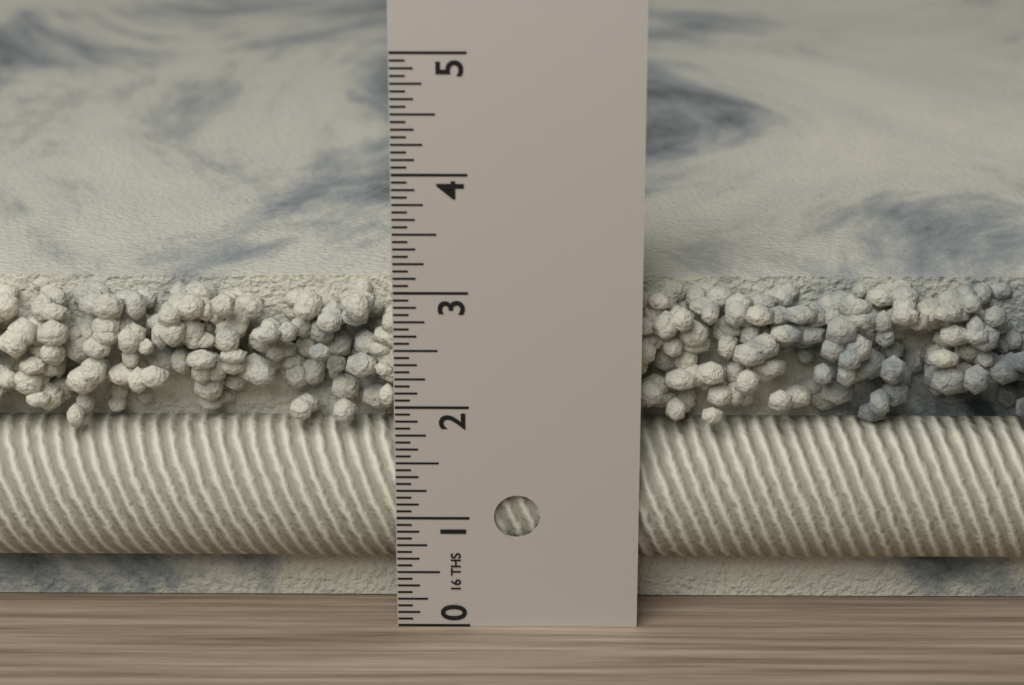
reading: 2.9375 in
